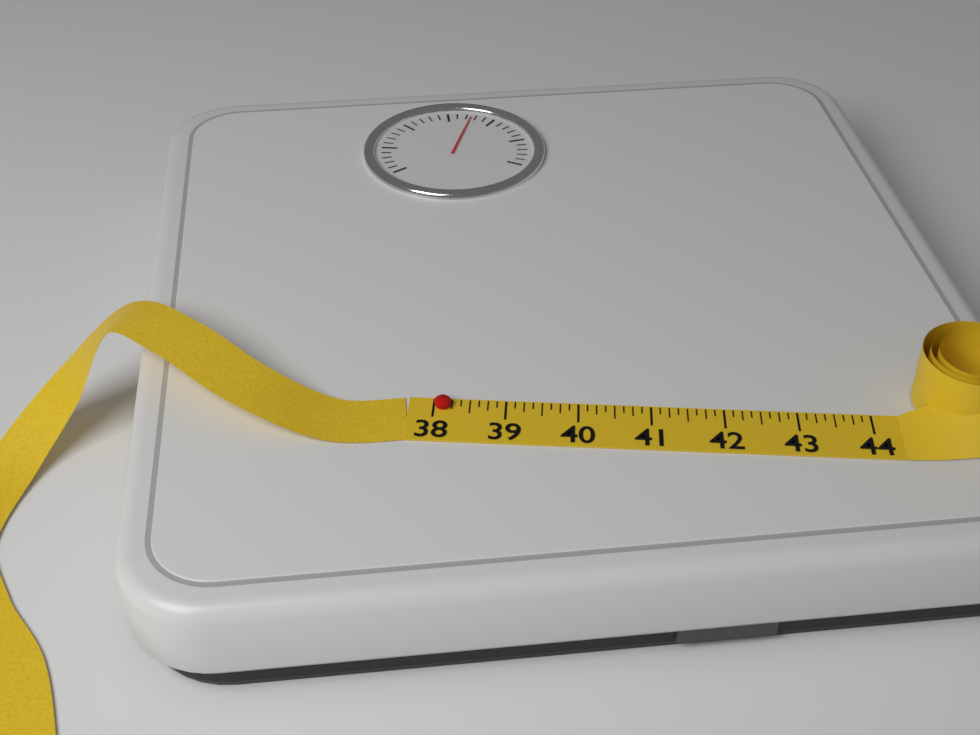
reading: 38.250 (no unit)
